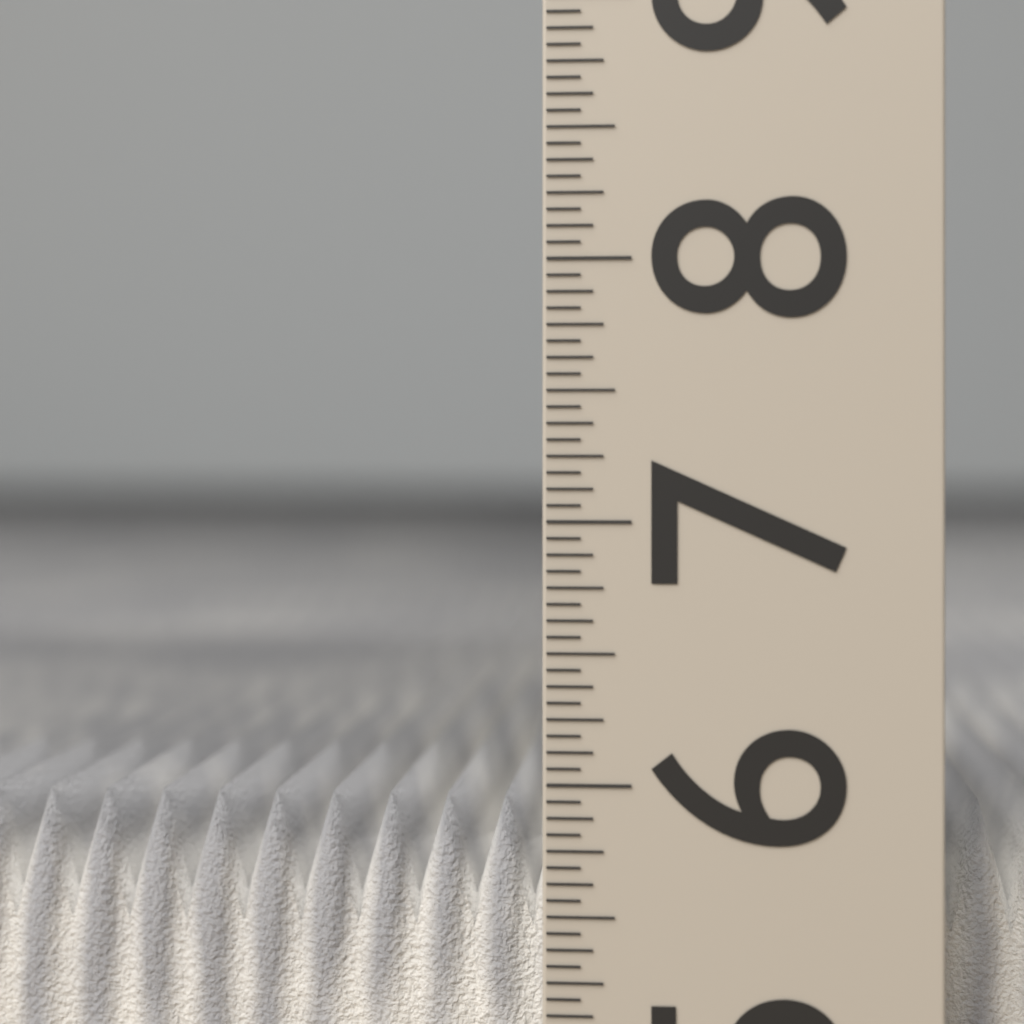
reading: 5.8750 (no unit)
